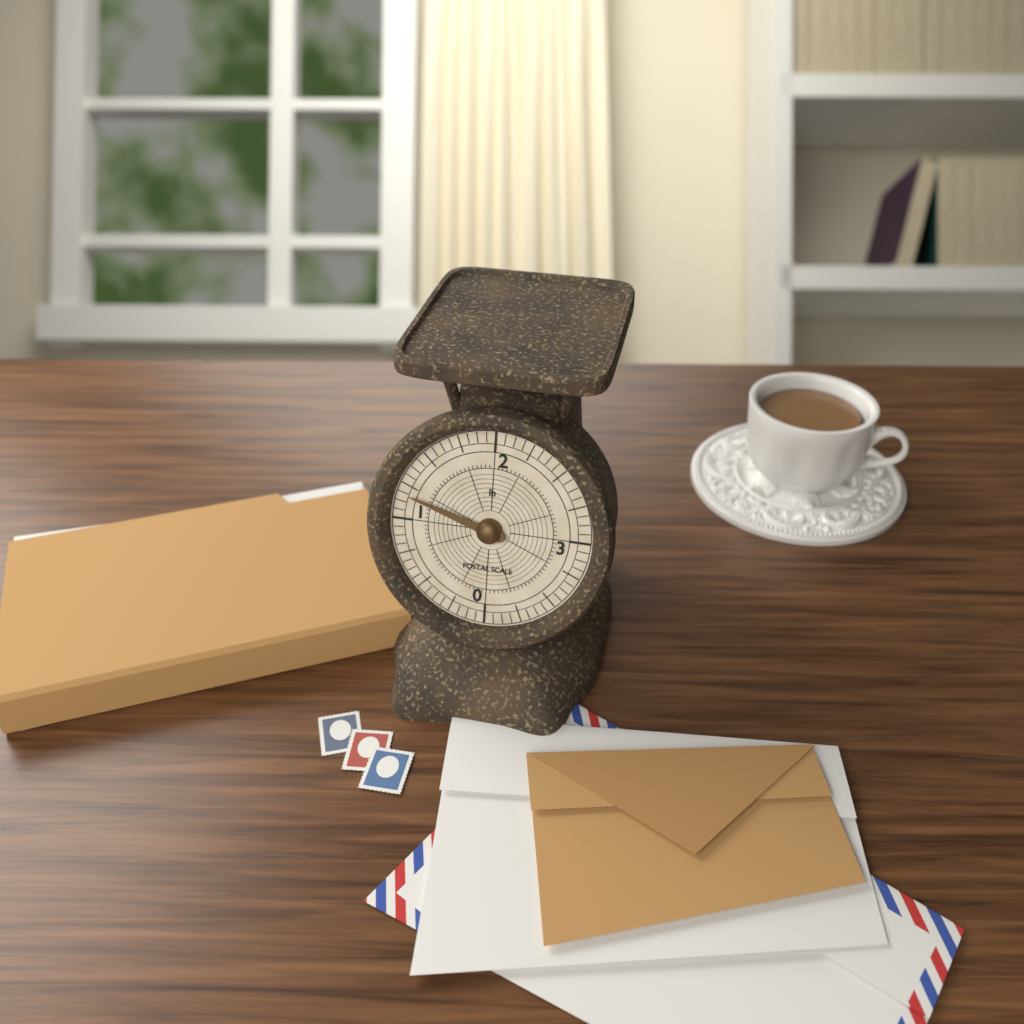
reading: 1.1875 lb
